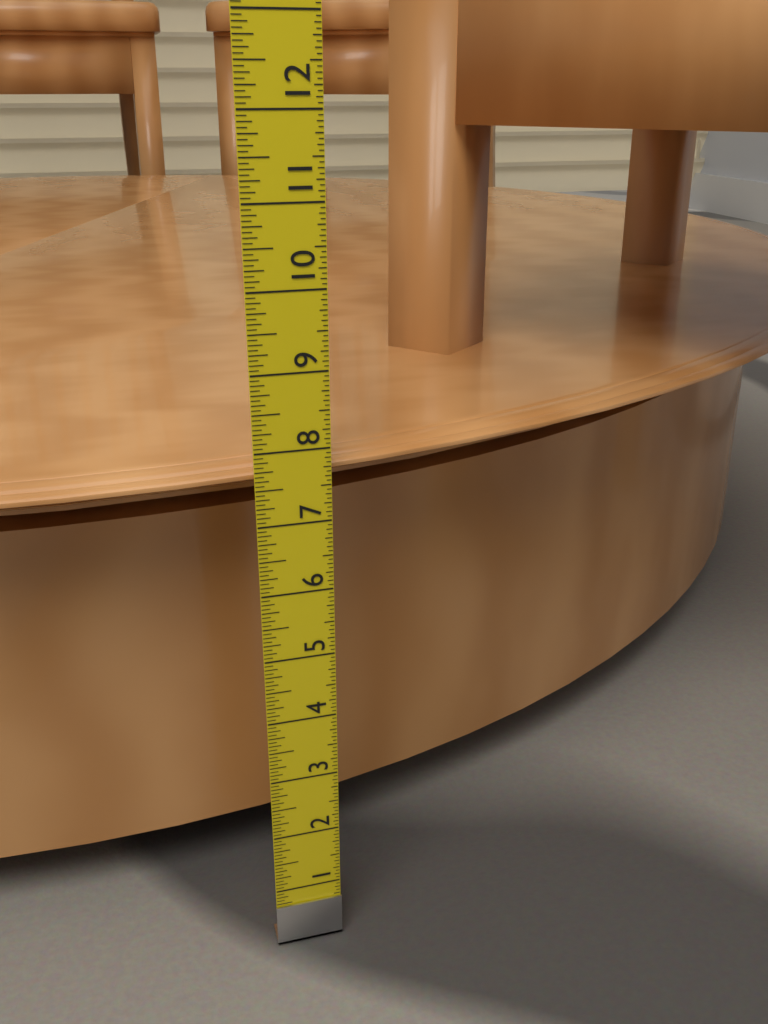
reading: 7.7500 in
